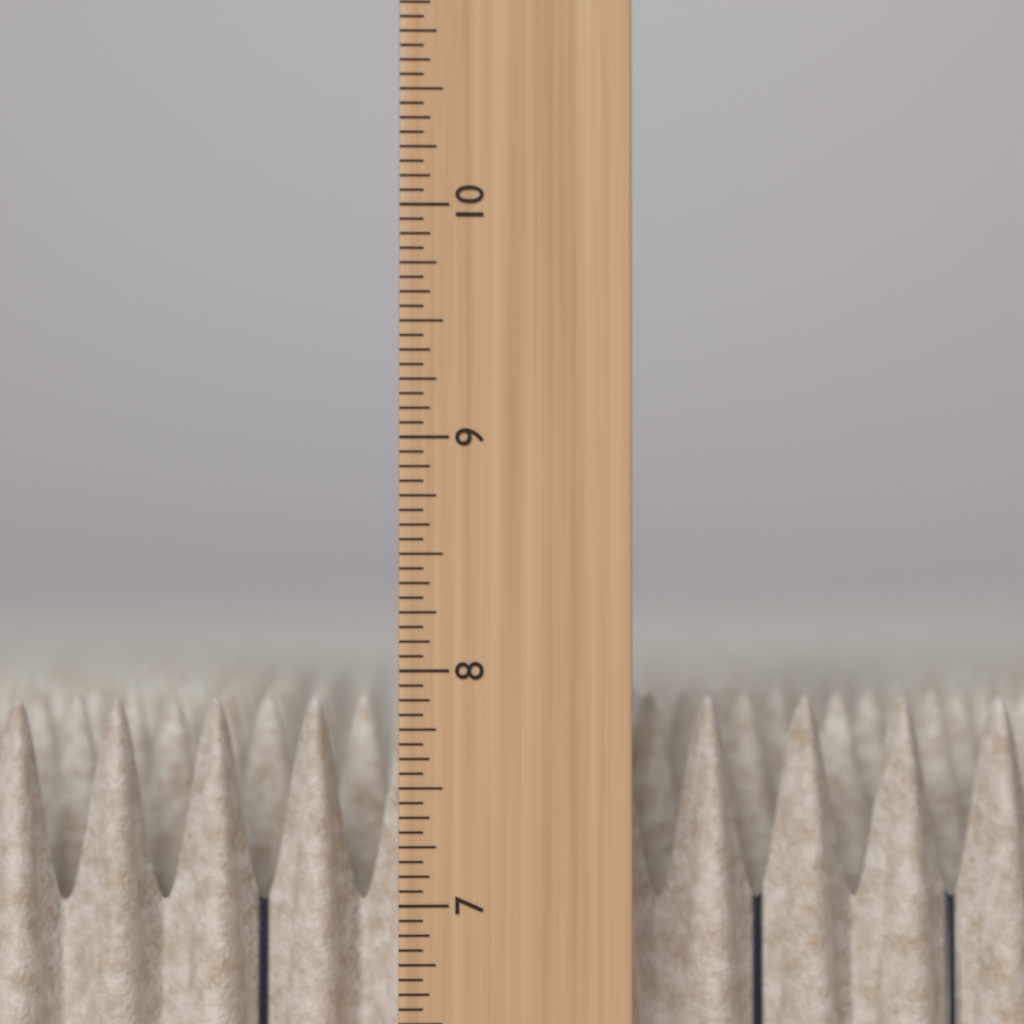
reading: 7.8750 in
